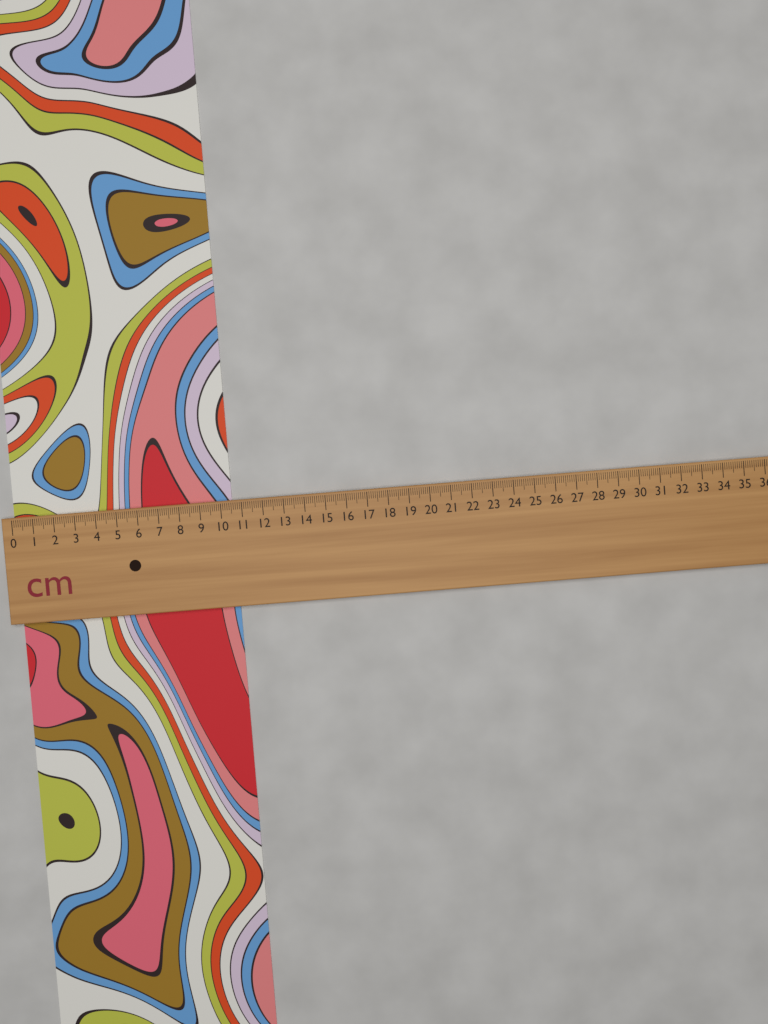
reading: 10.5 cm
